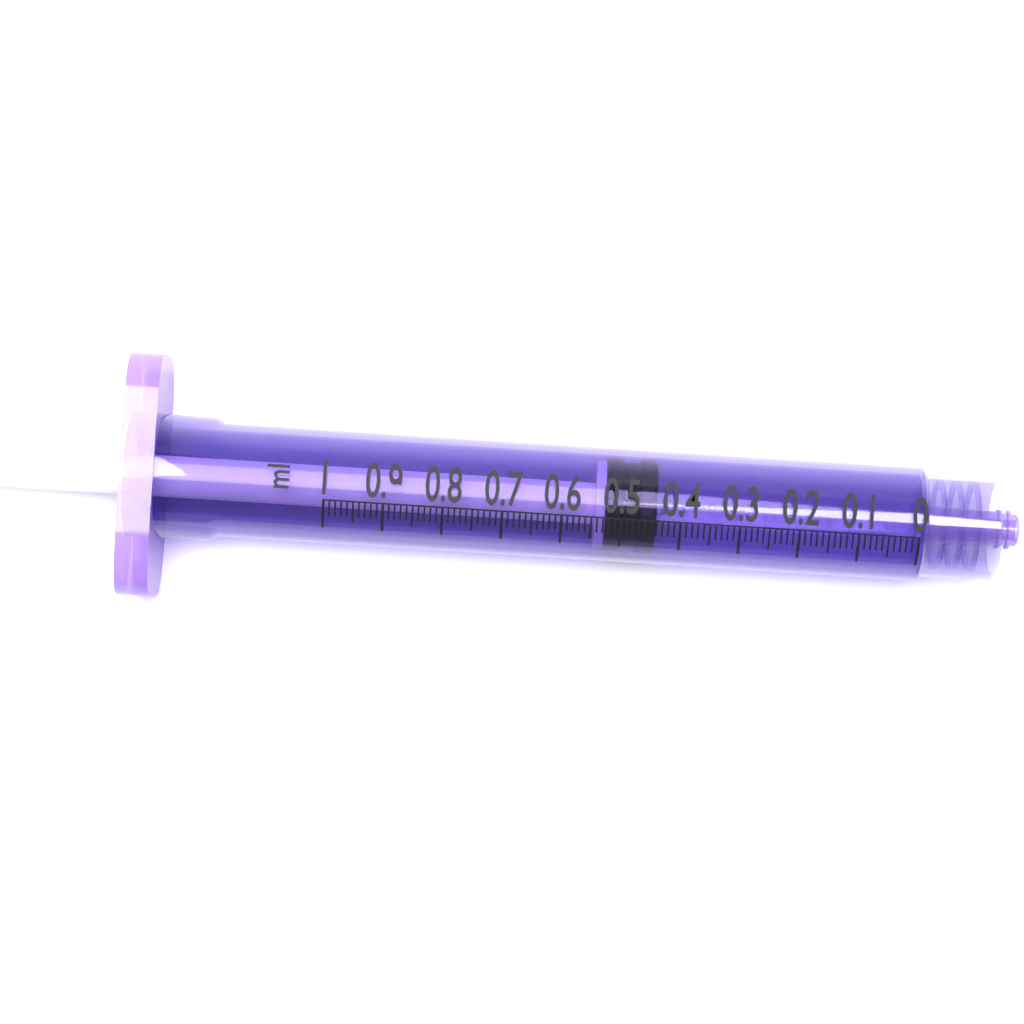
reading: 0.44 ml
